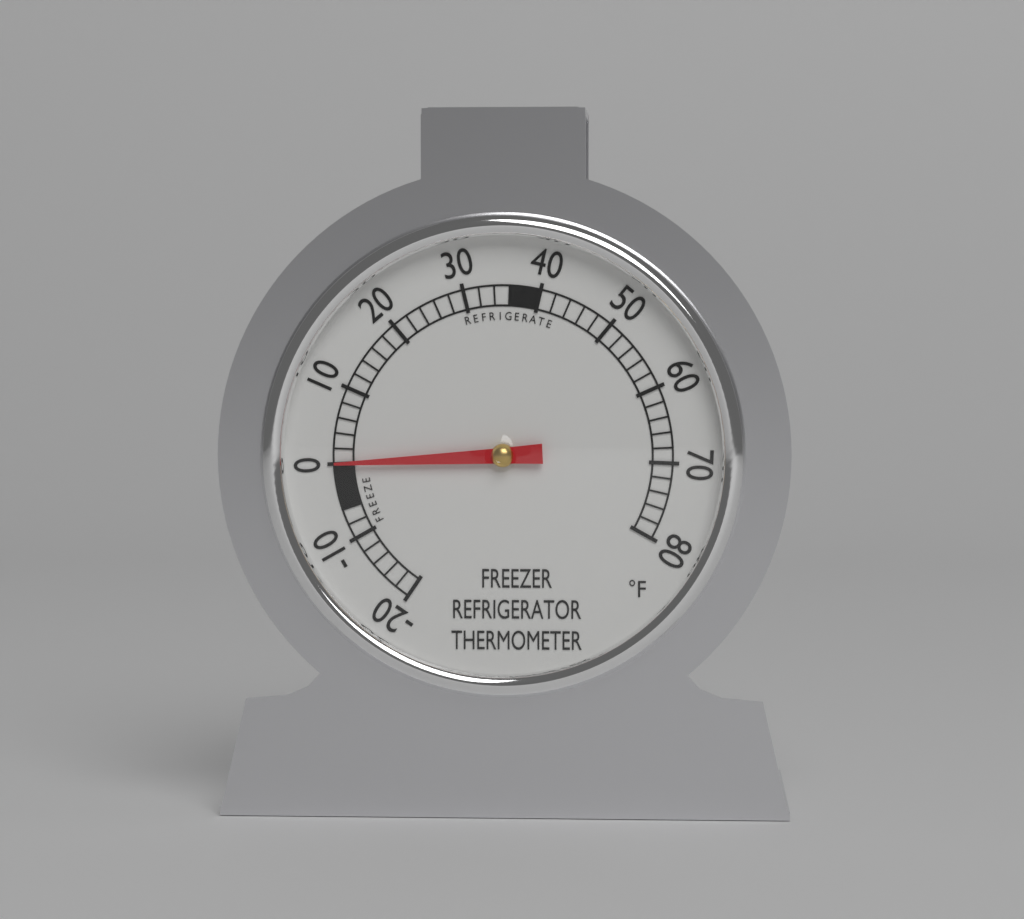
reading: 0 °F
